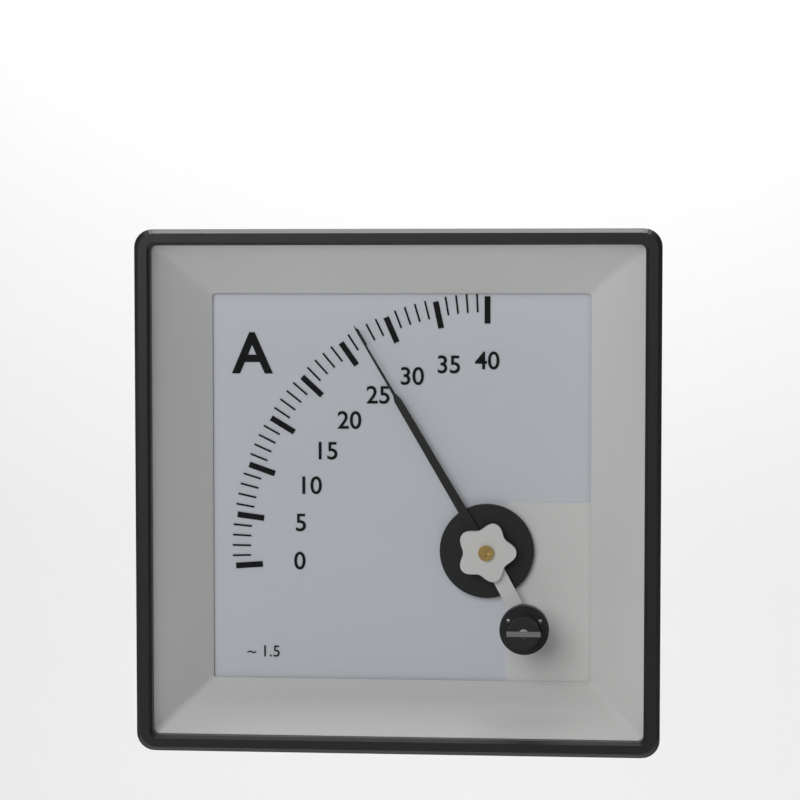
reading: 27 A
